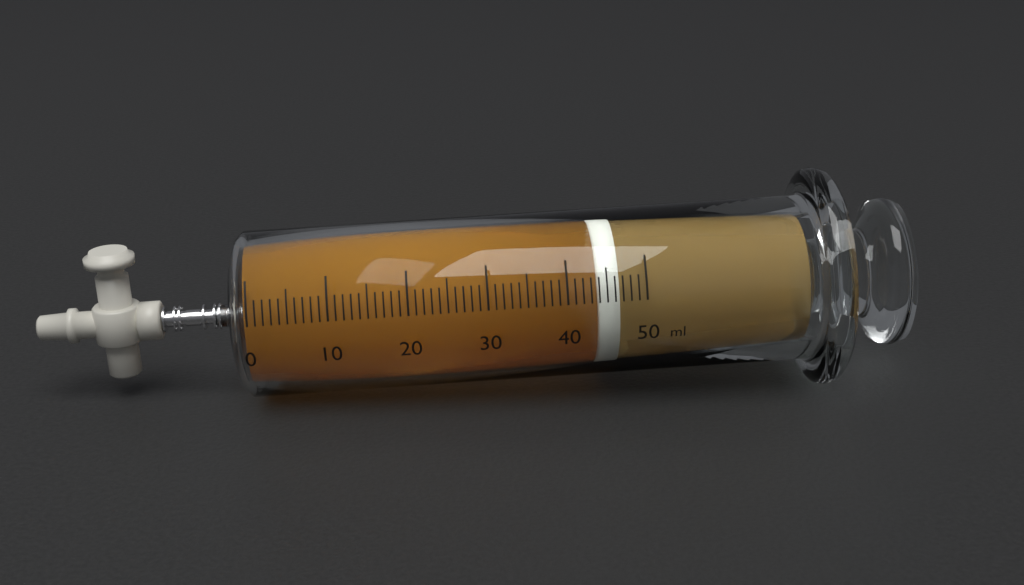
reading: 44 ml
